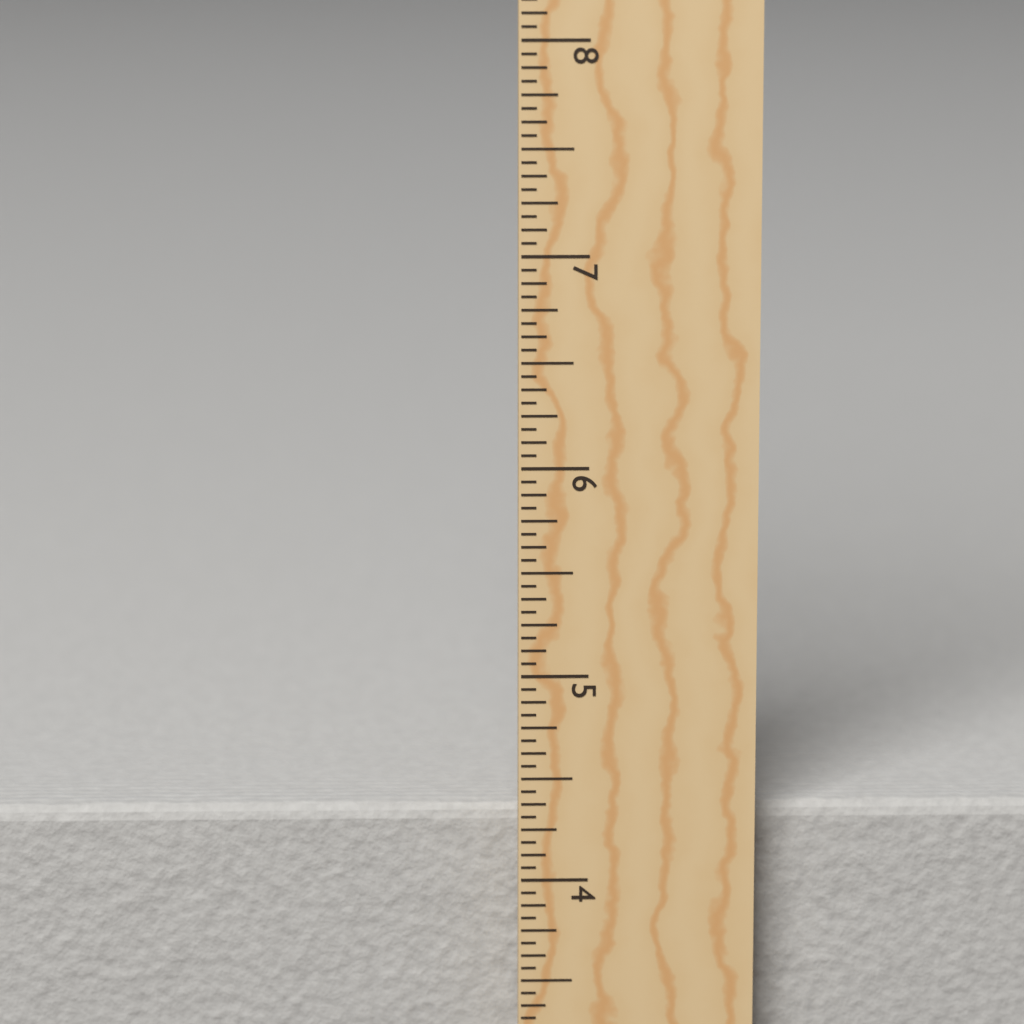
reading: 4.3125 in
